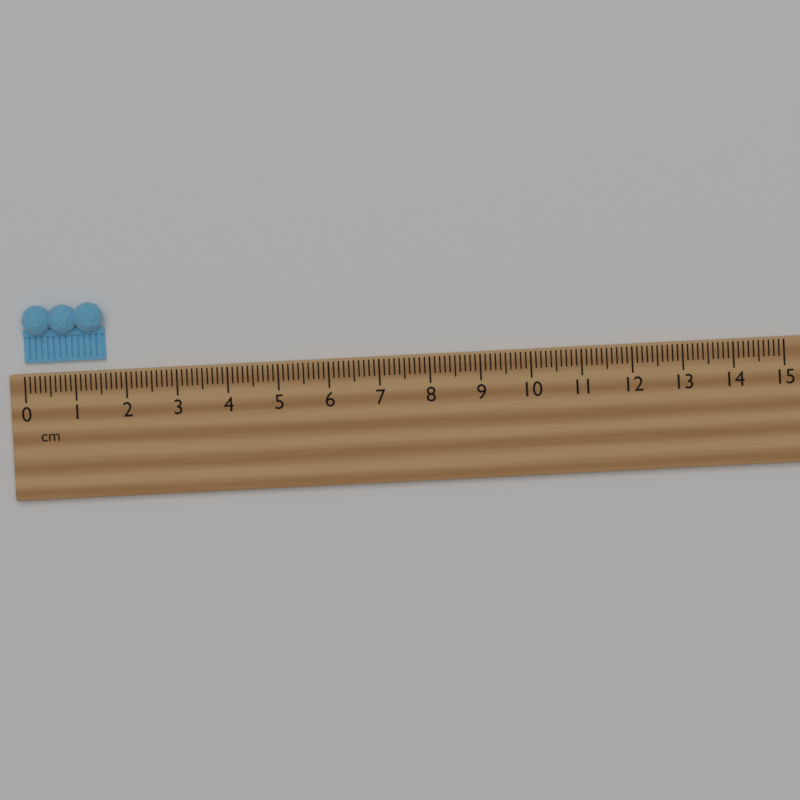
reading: 1.6 cm
